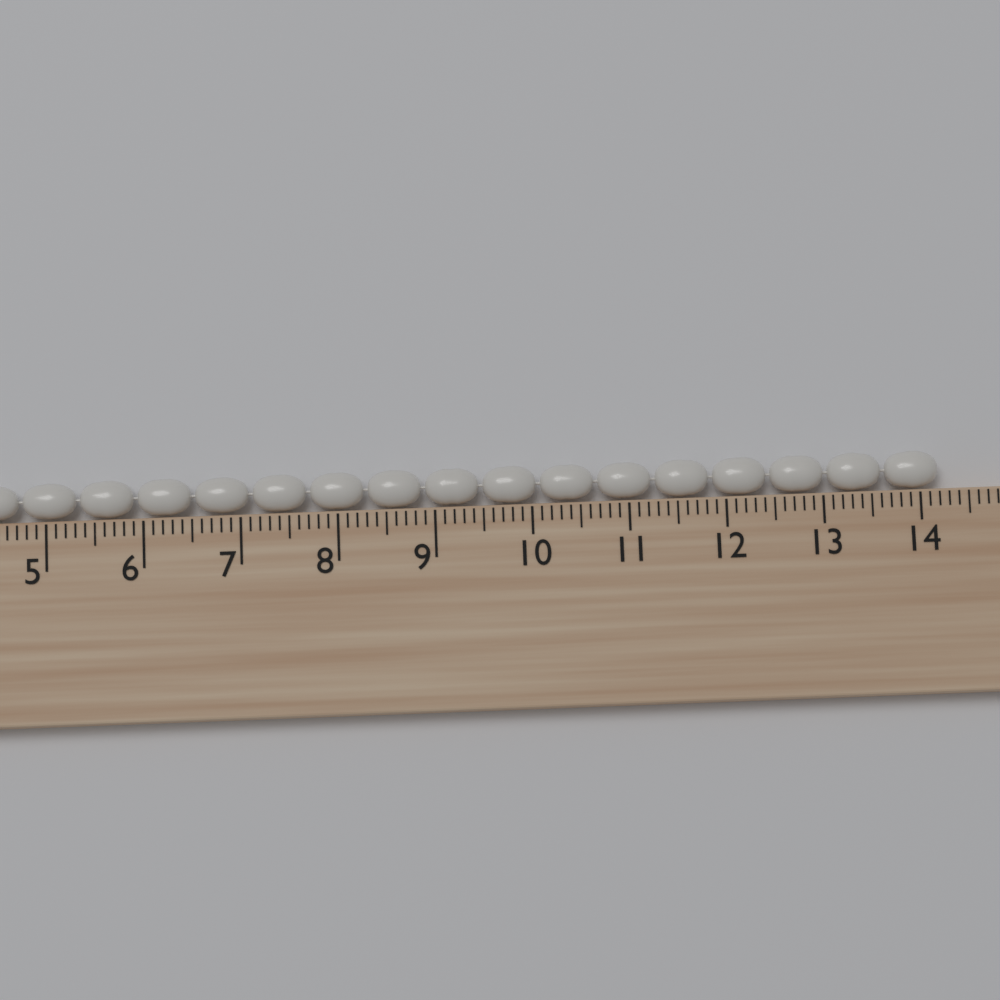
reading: 14.2 cm
